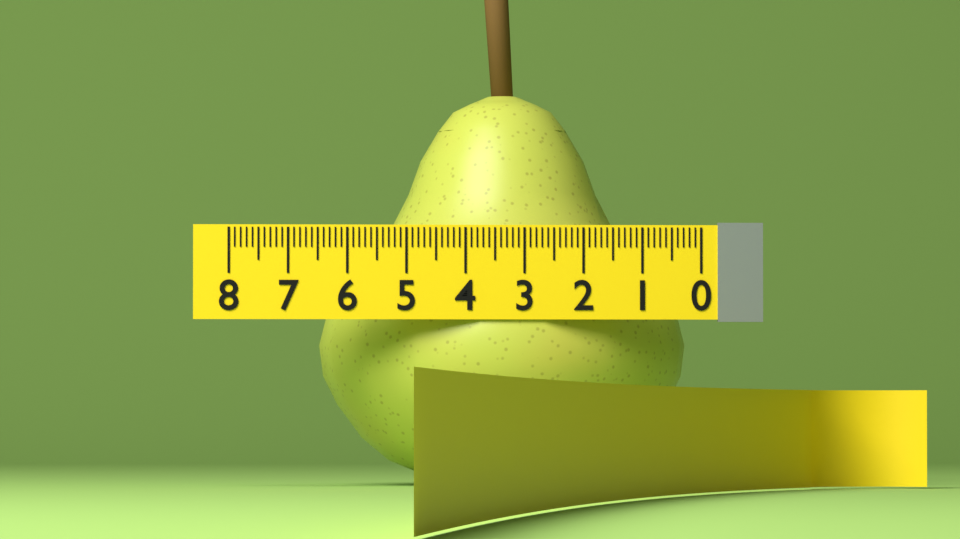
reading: 6.4 (no unit)
